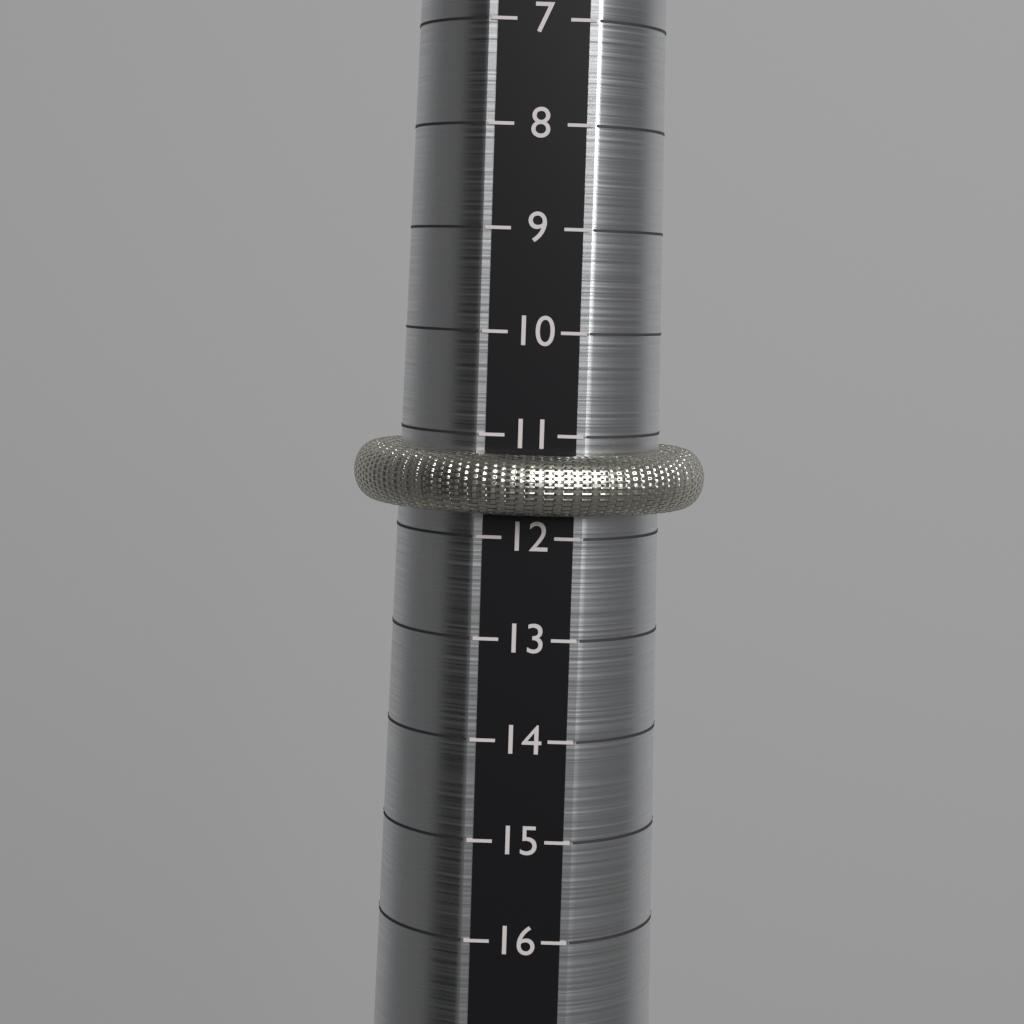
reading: 11.75 (no unit)
